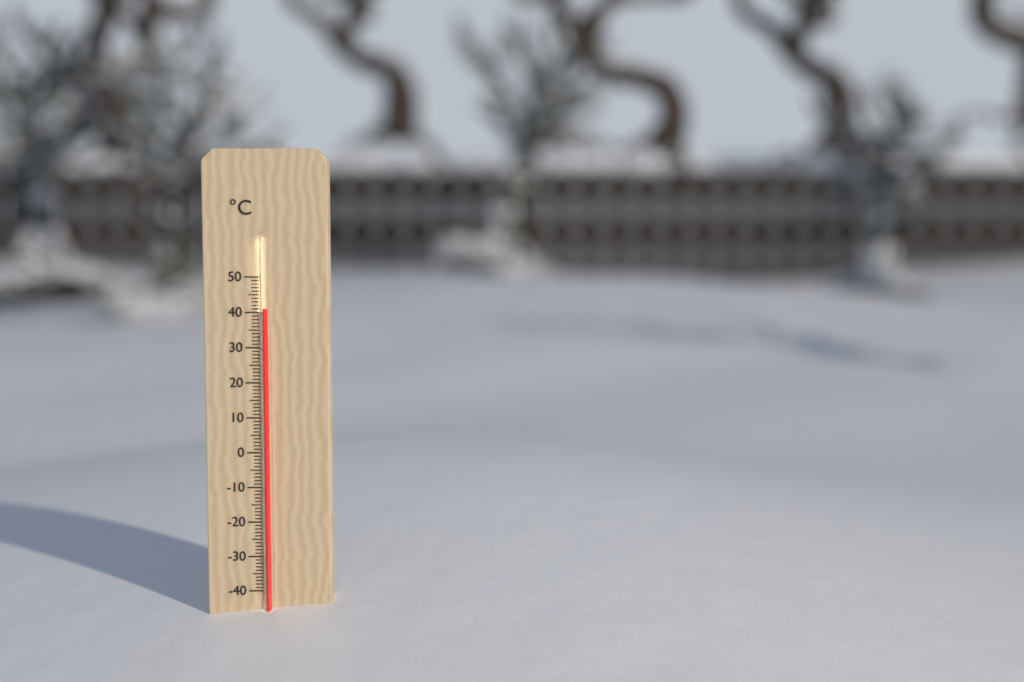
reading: 41 °C
